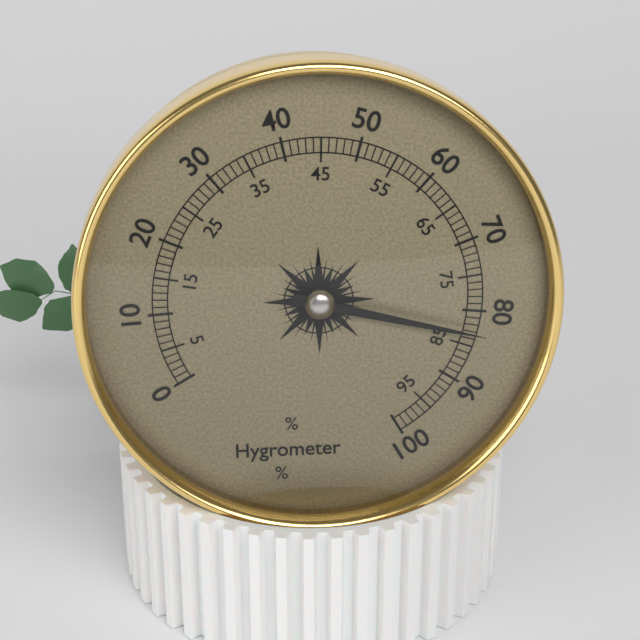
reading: 83 %
